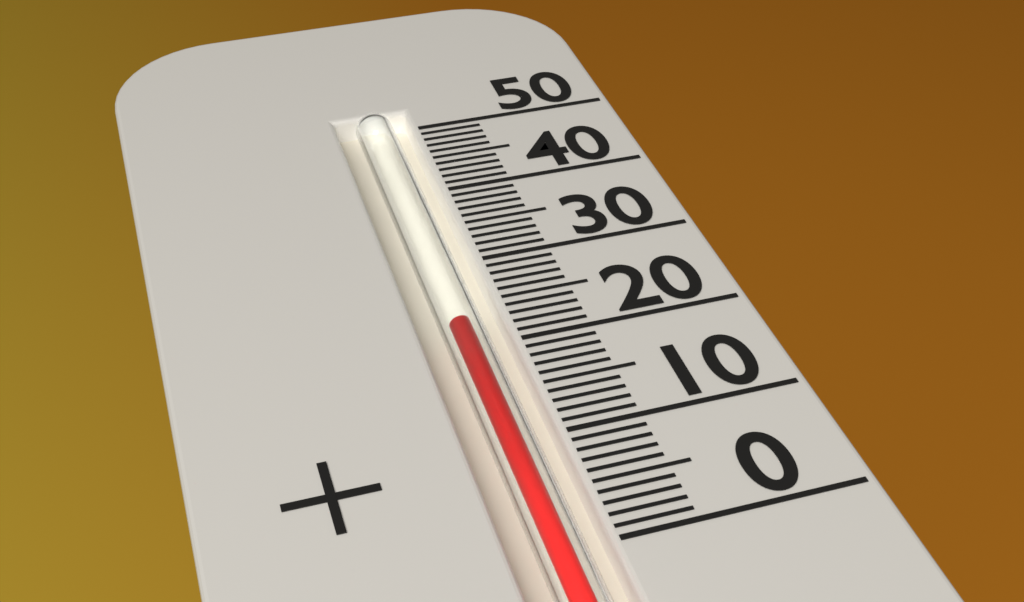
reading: 23 (no unit)
